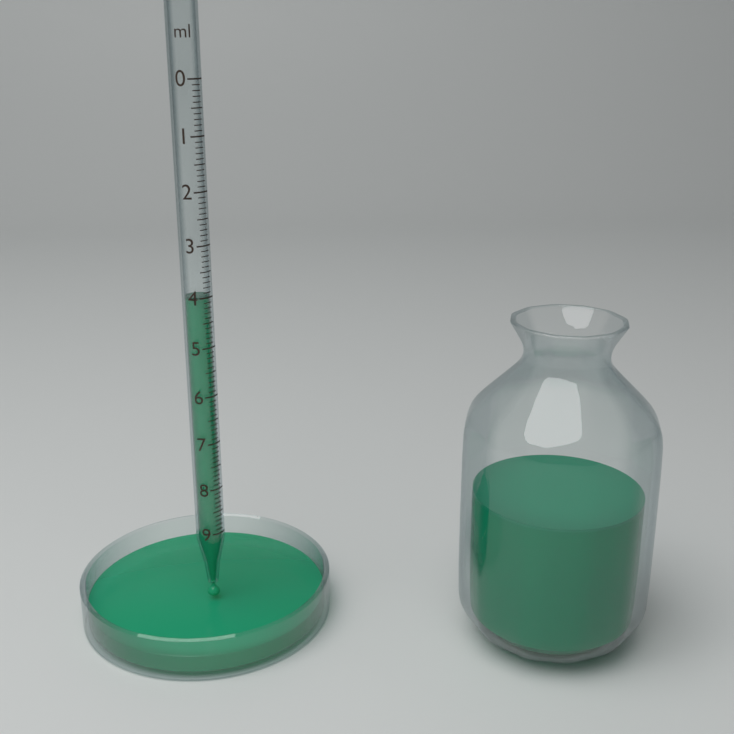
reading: 4.0 ml
